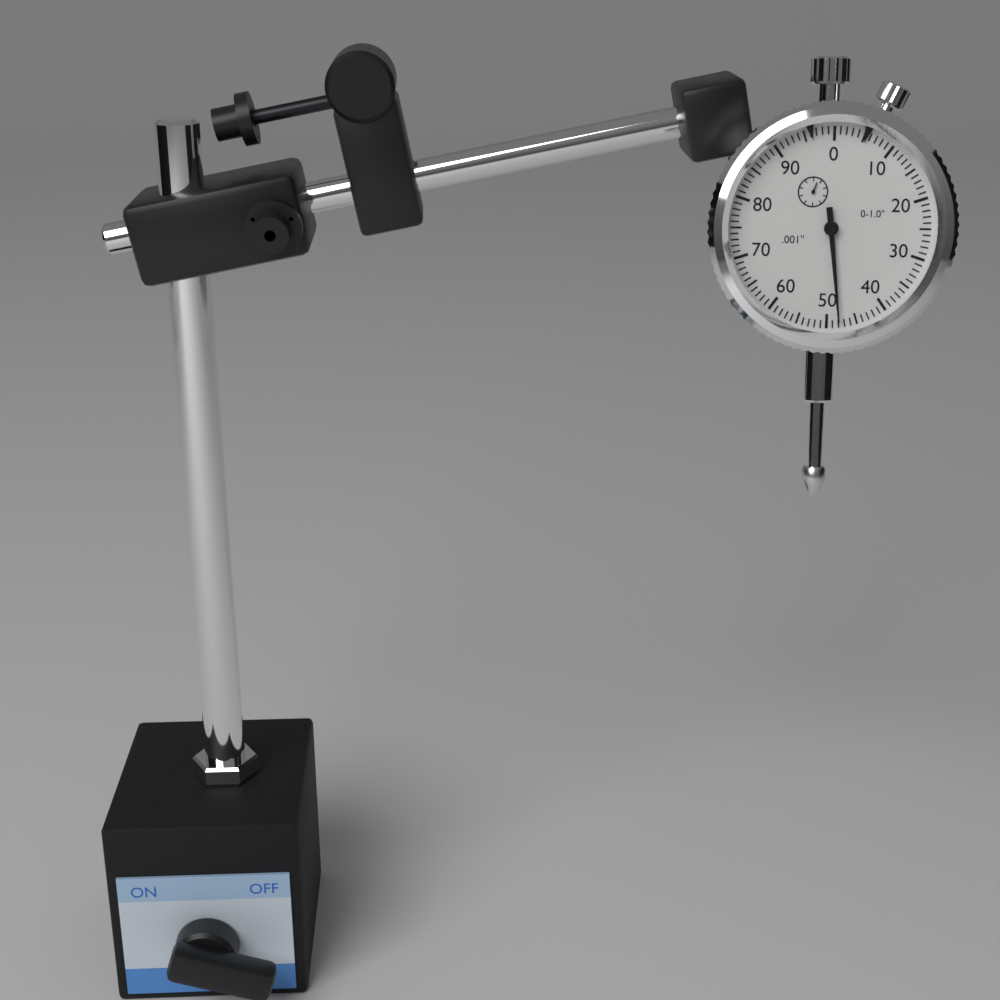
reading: 0.048 in
